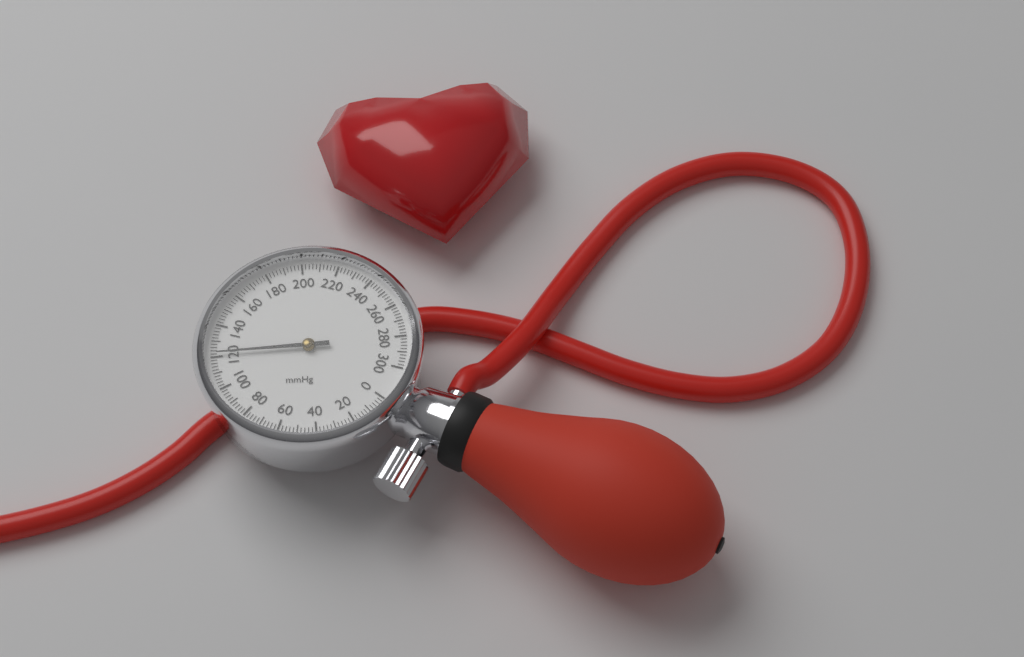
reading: 122 mmHg
